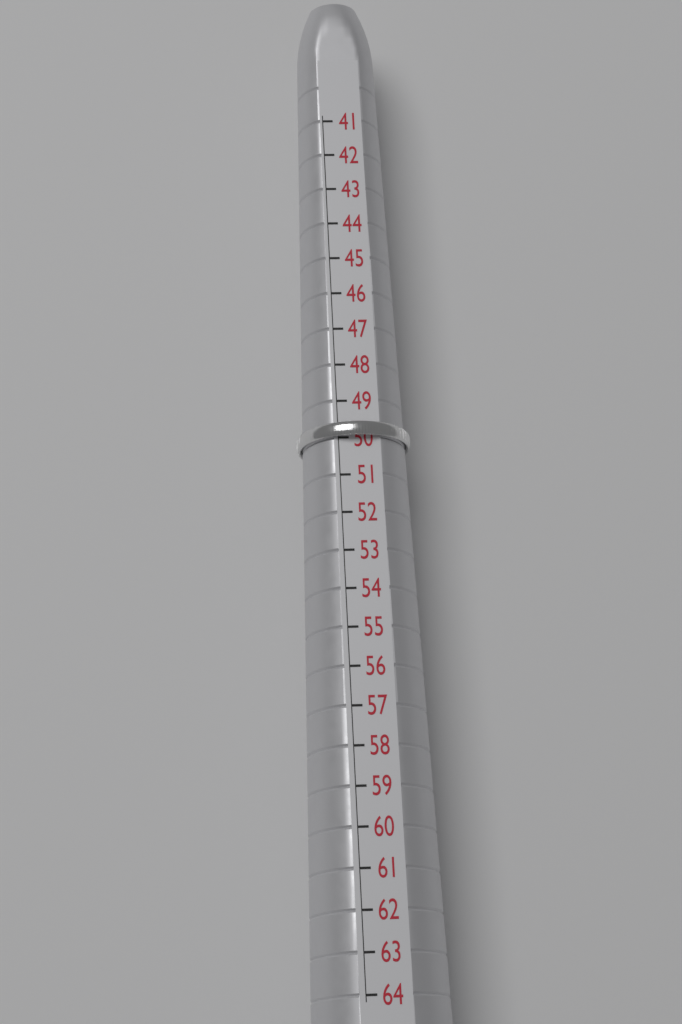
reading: 50 (no unit)
